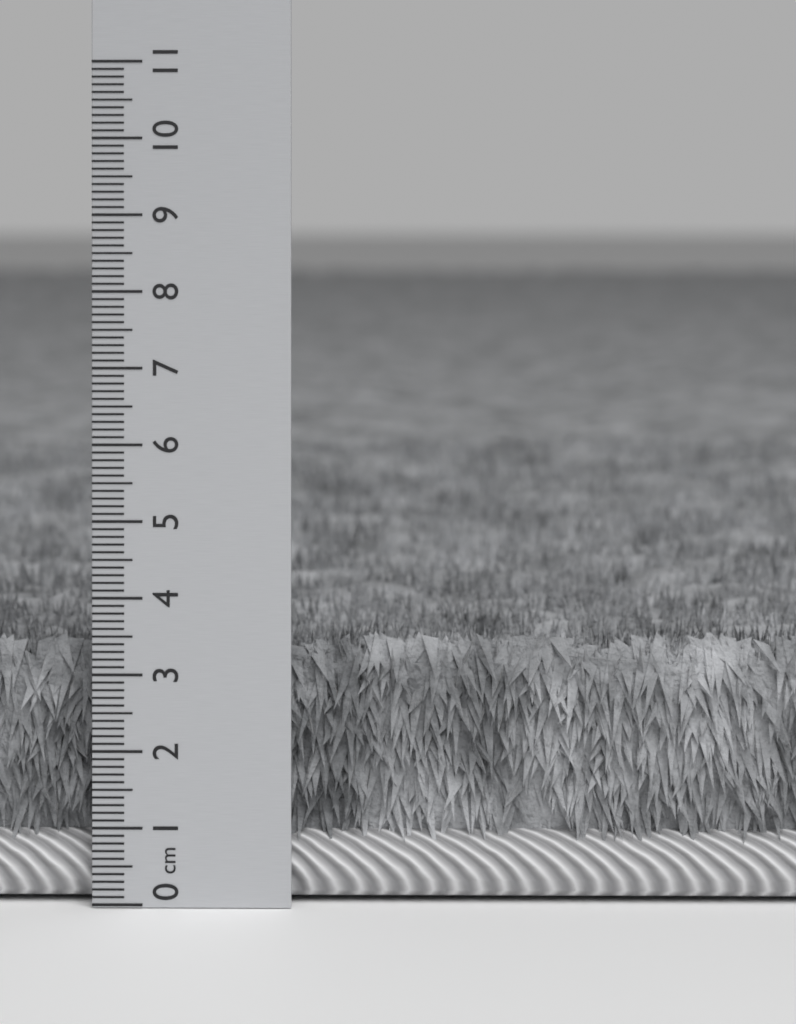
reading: 3.5 cm
